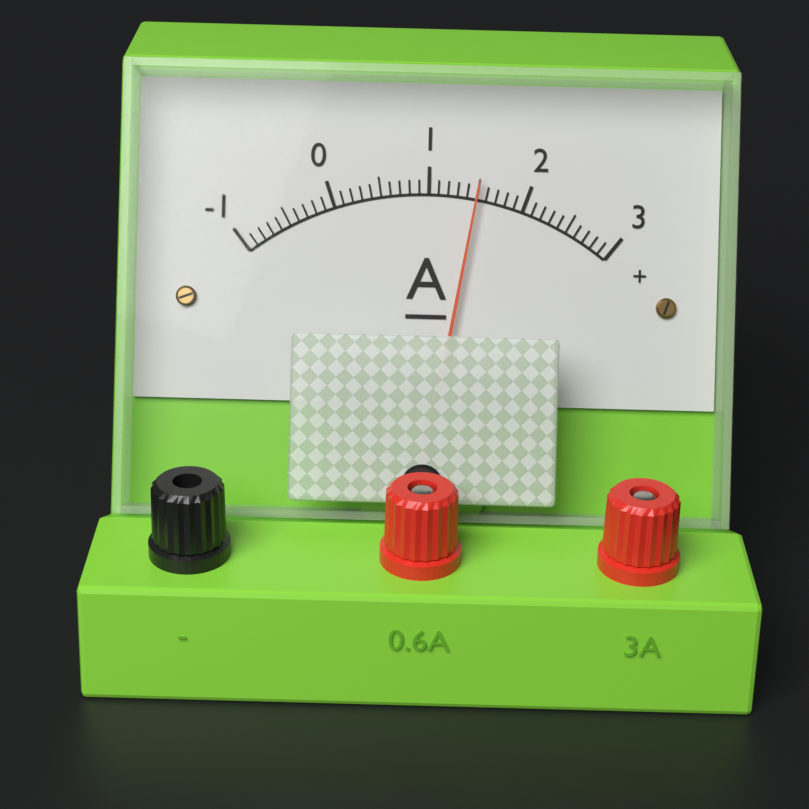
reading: 1.5 A
